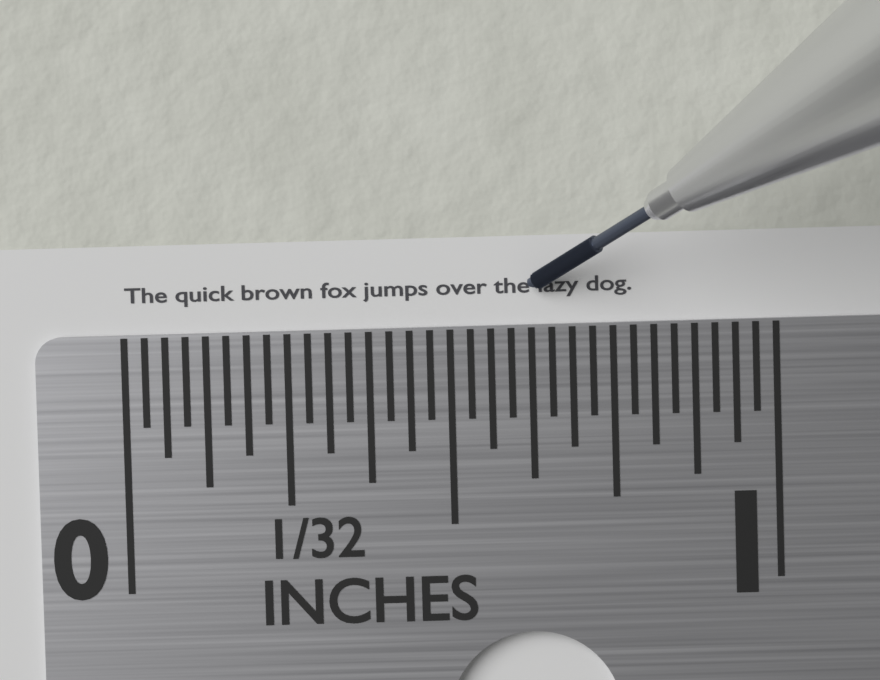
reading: 0.78125 in
